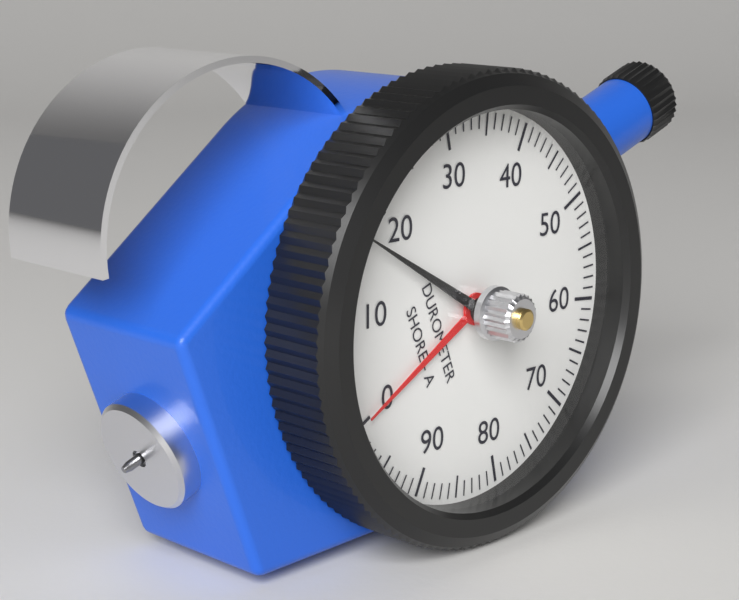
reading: 17 Shore A
